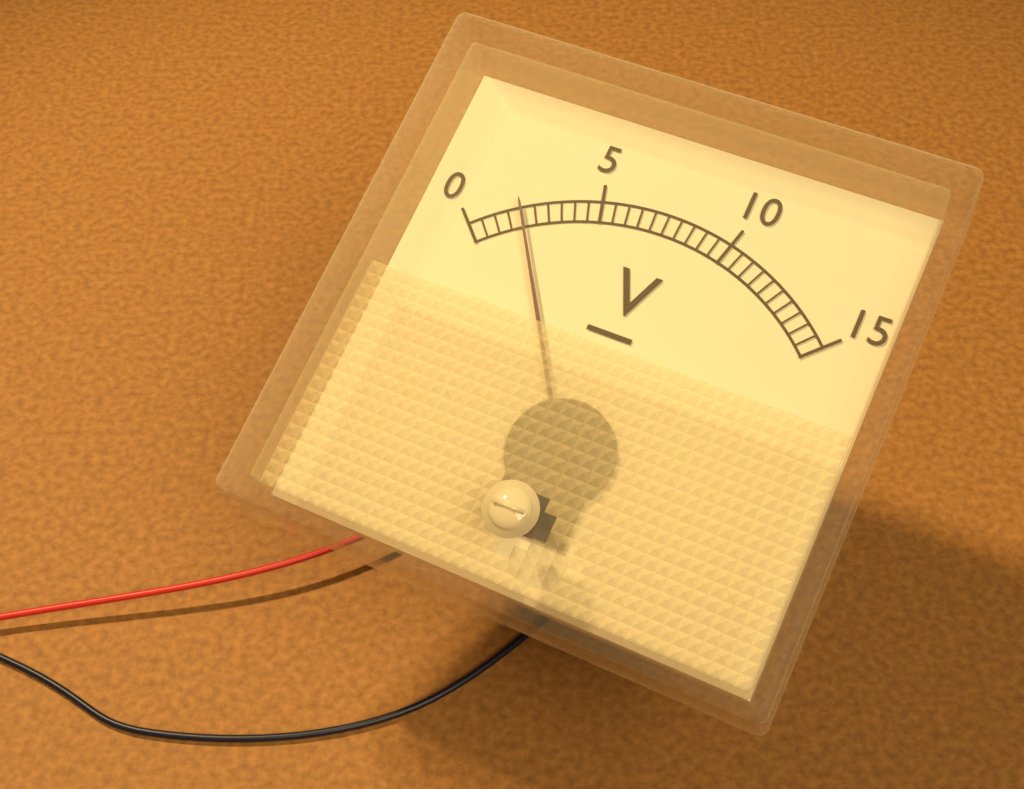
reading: 2.0 V
